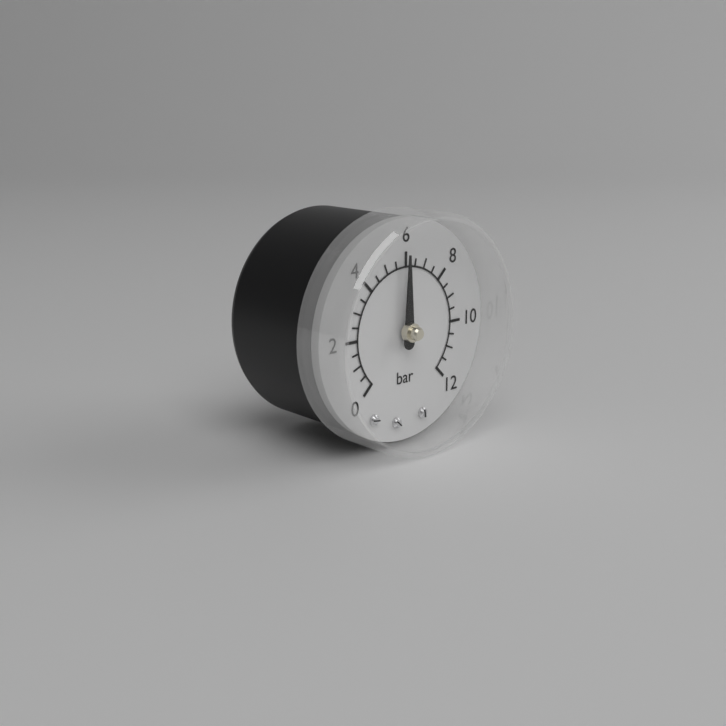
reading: 6.0 bar
